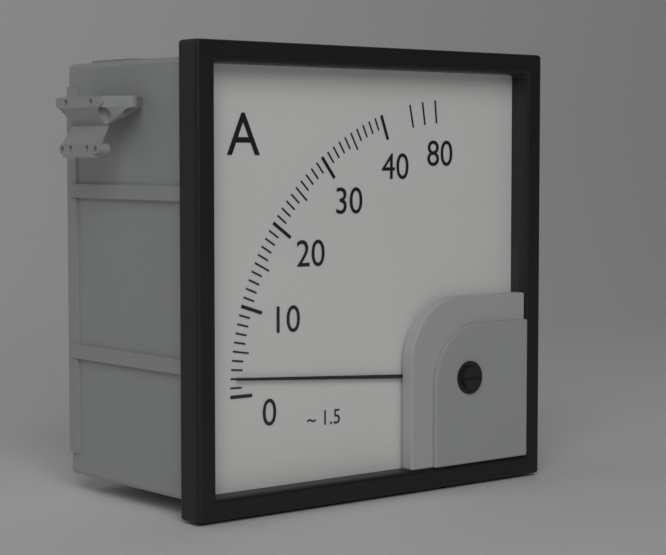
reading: 2 A
